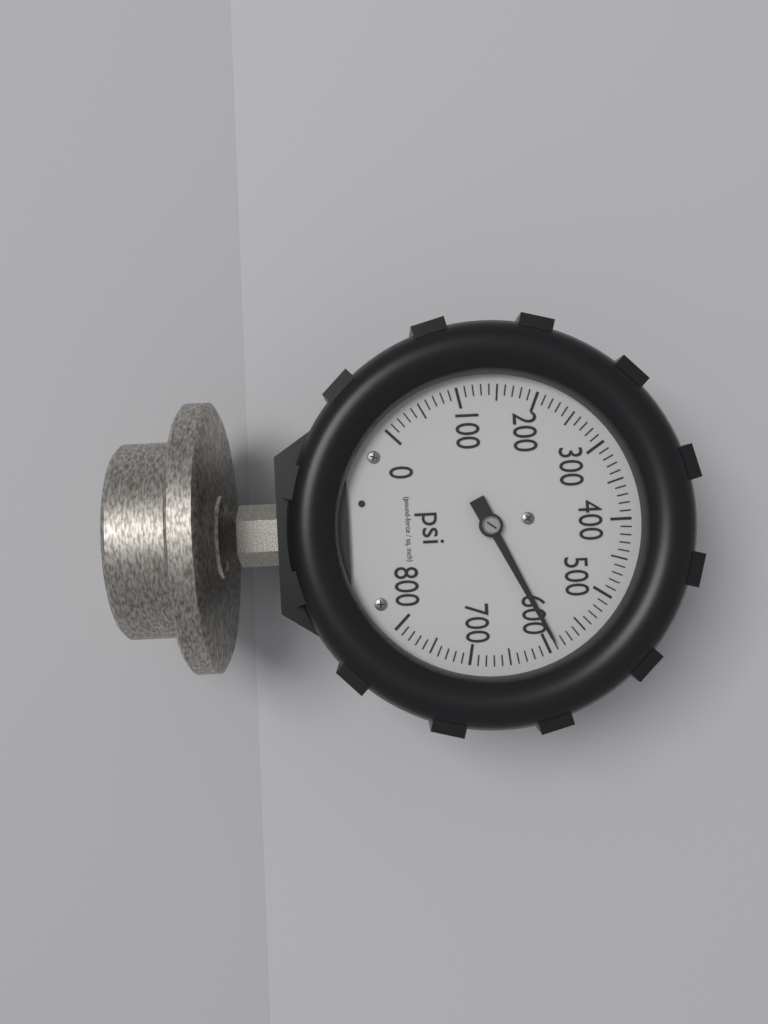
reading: 590 psi
